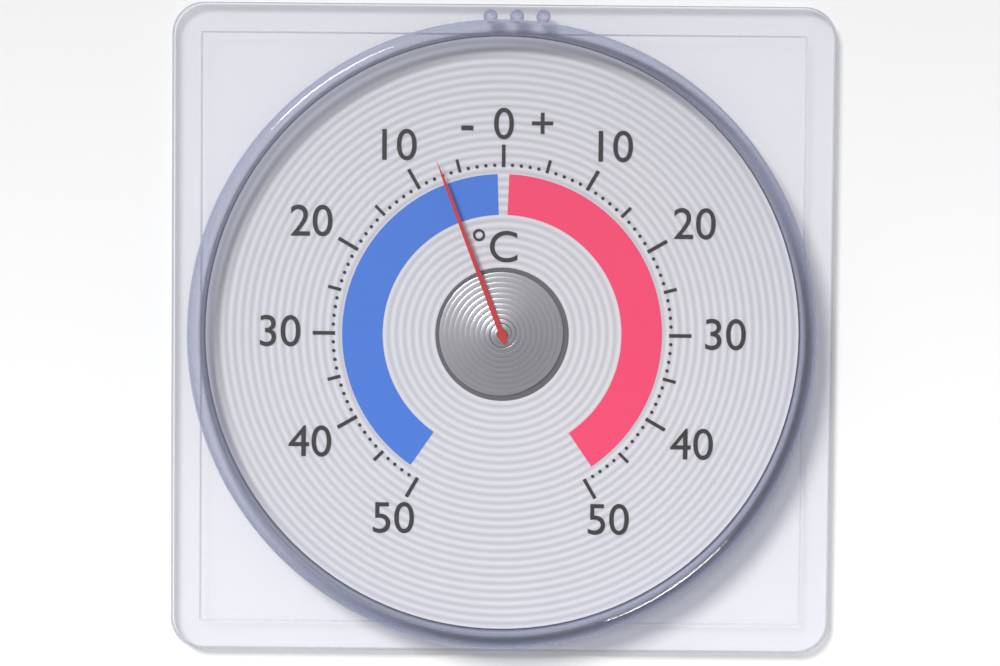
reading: -7 °C
